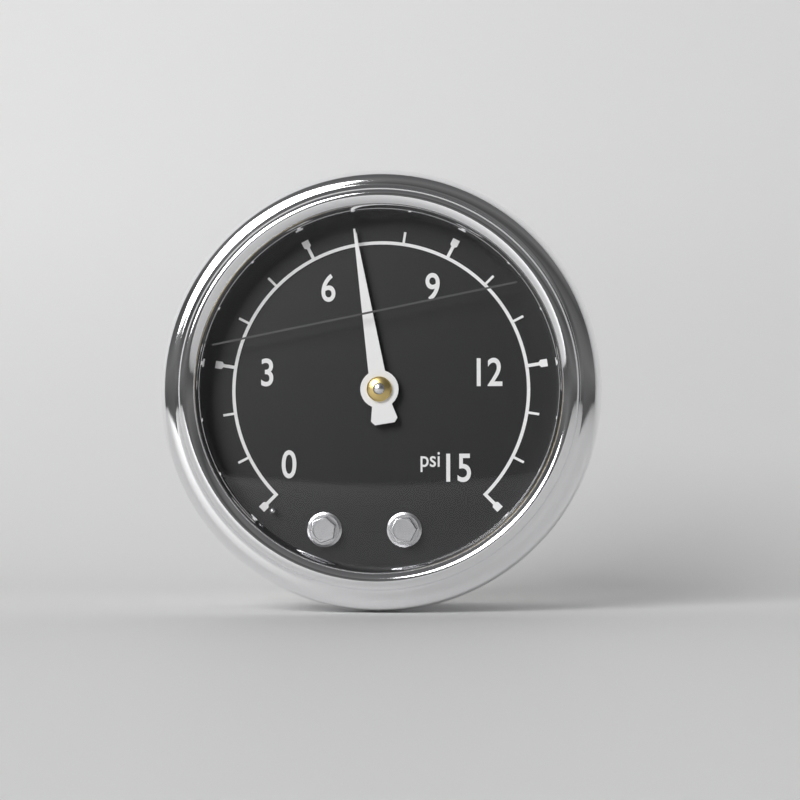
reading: 7 psi
